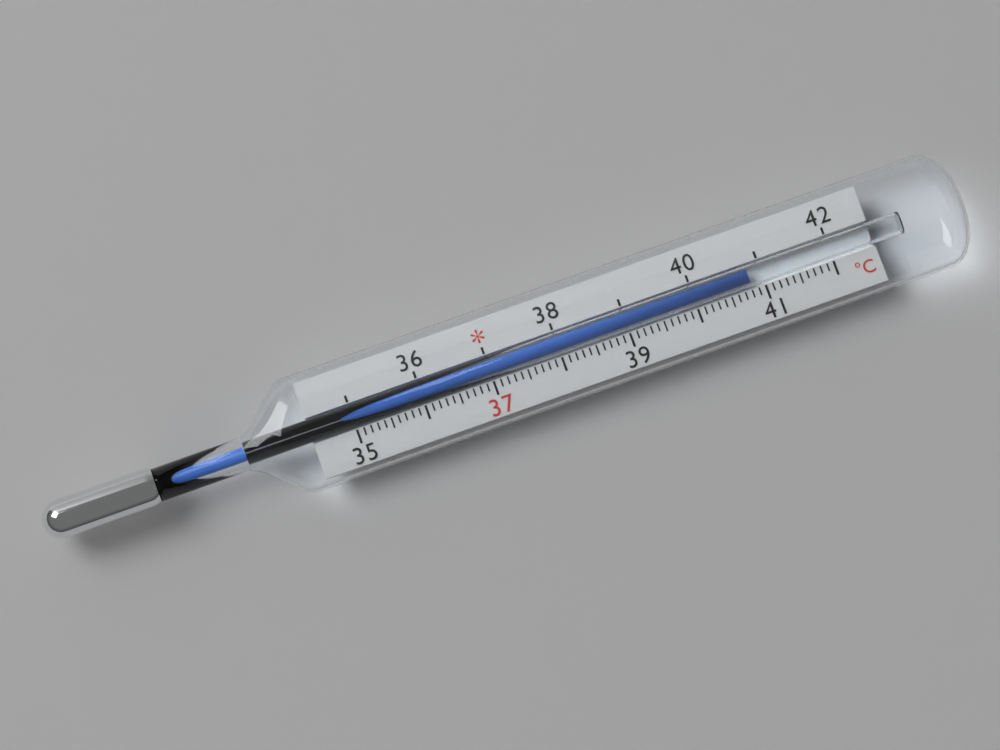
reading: 40.8 °C
